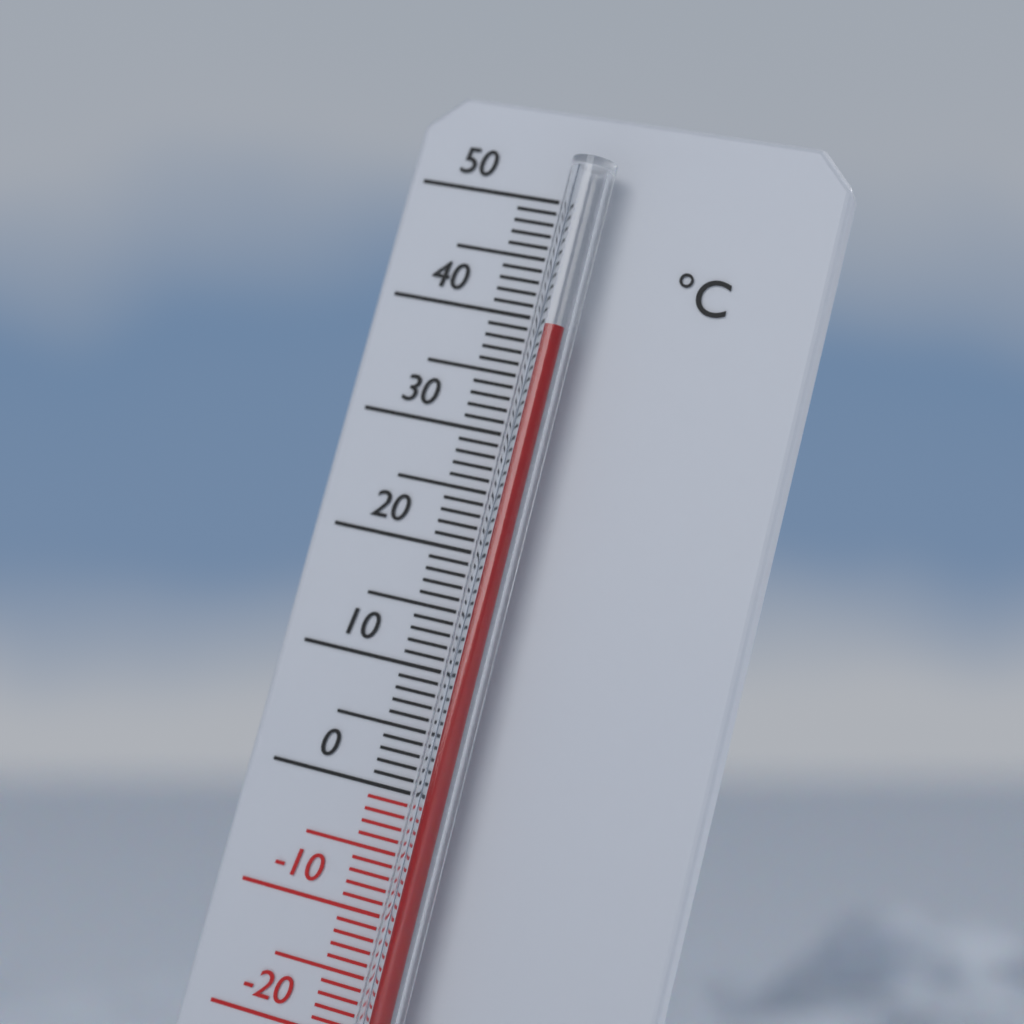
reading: 39 °C
